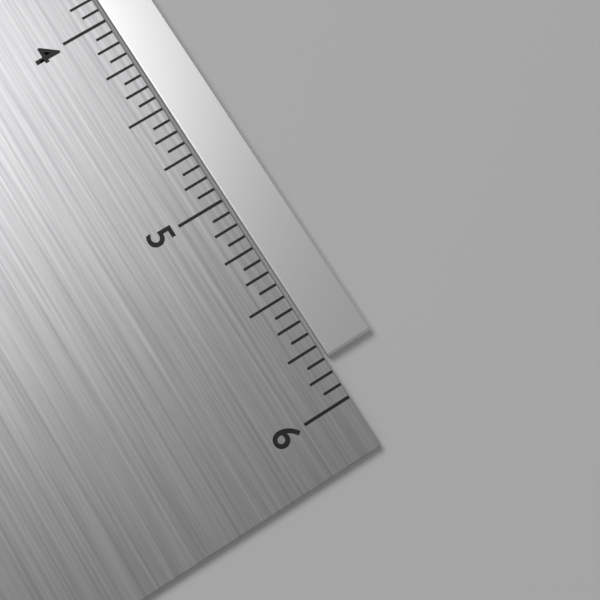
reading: 5.8125 in
